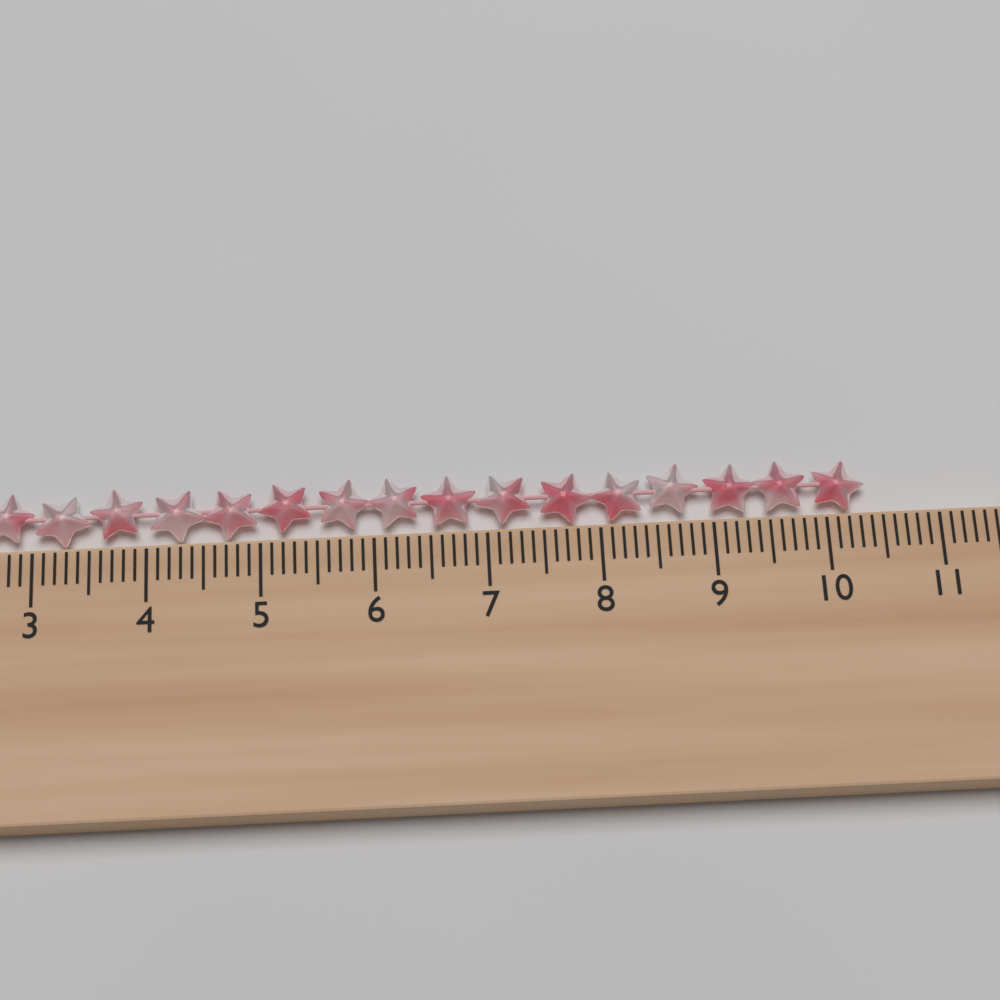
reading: 10.4 cm
